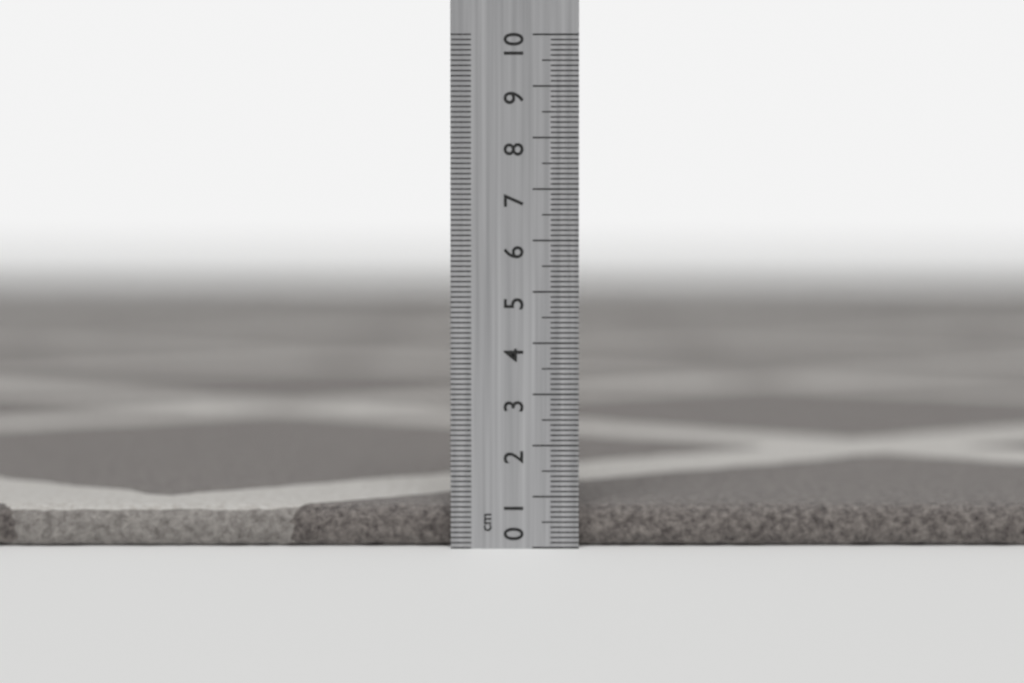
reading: 0.8 cm
